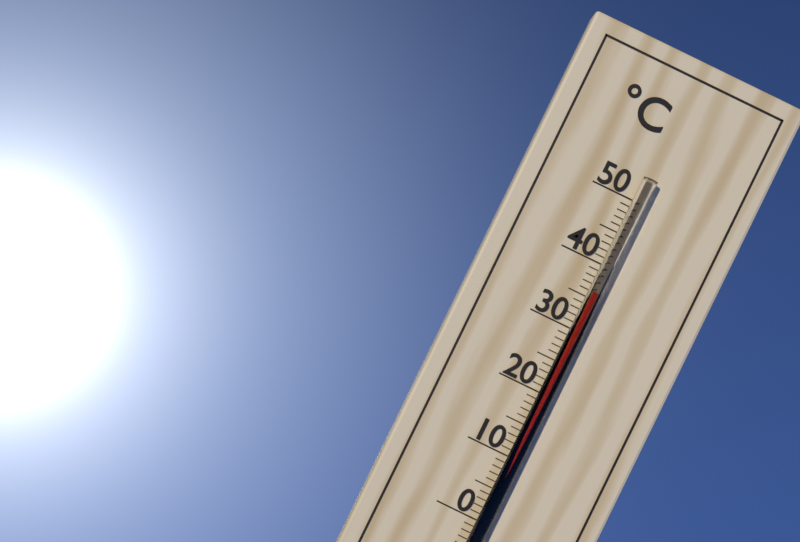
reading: 36 °C
